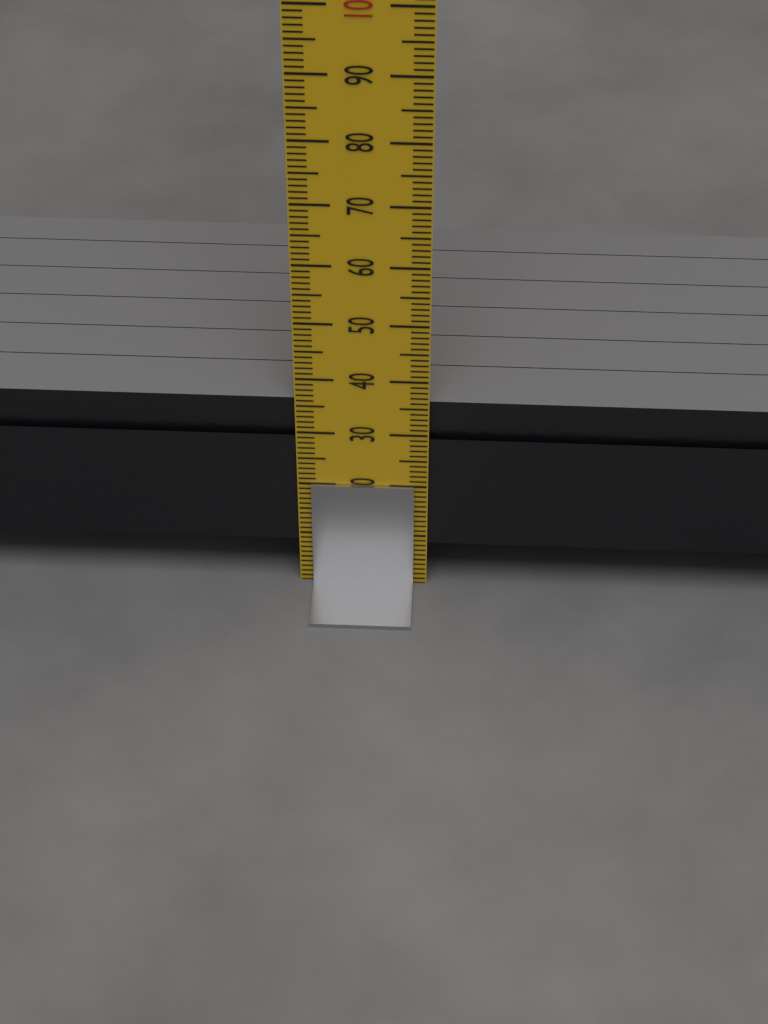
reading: 36 mm
